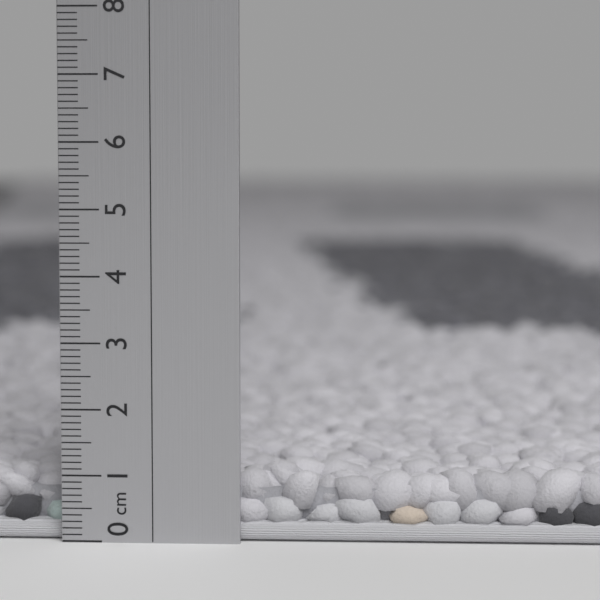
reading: 1.1 cm
